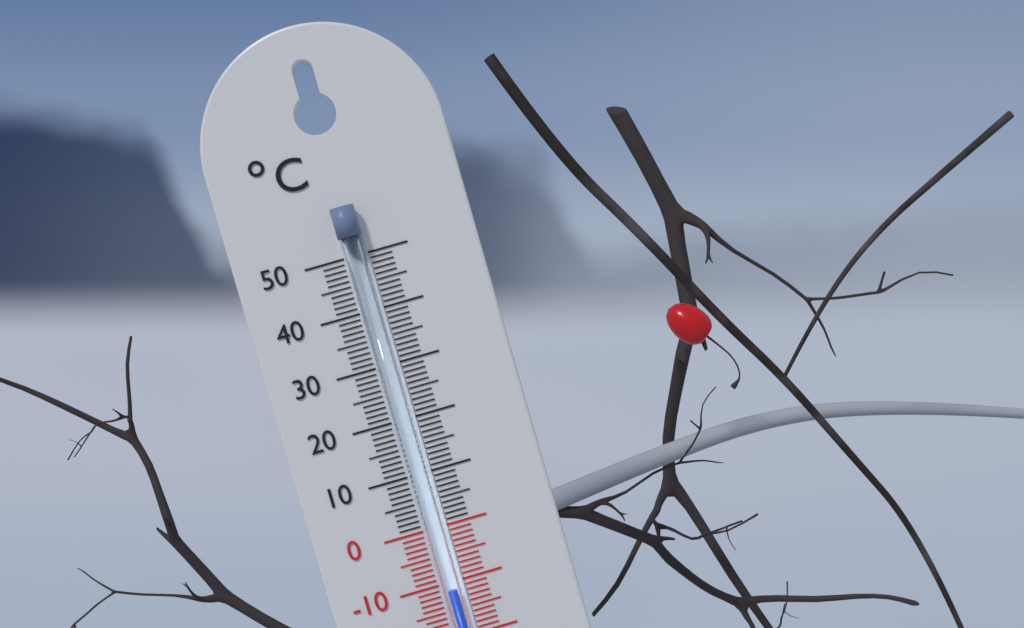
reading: -11 °C
